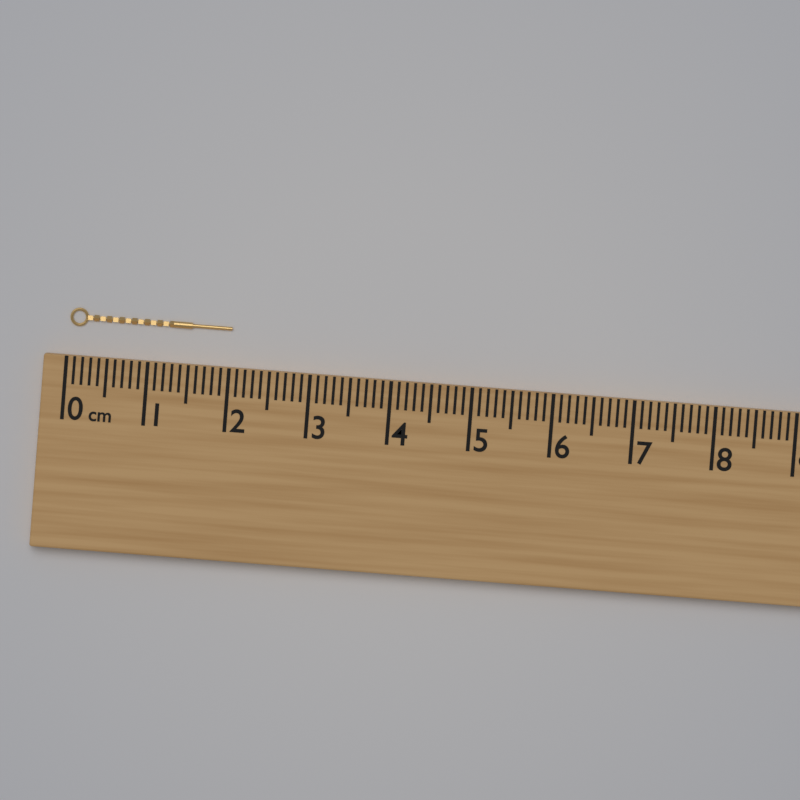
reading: 2.0 cm
